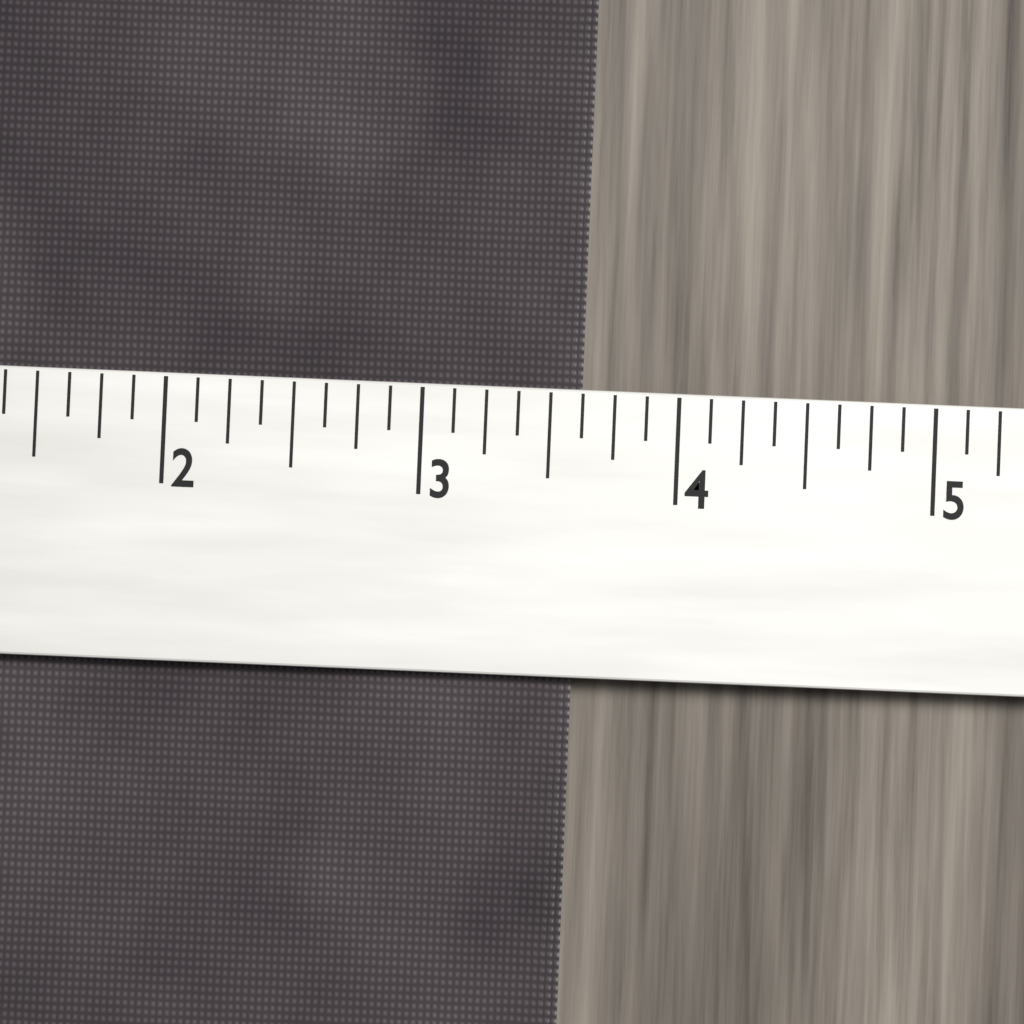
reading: 3.625 (no unit)
